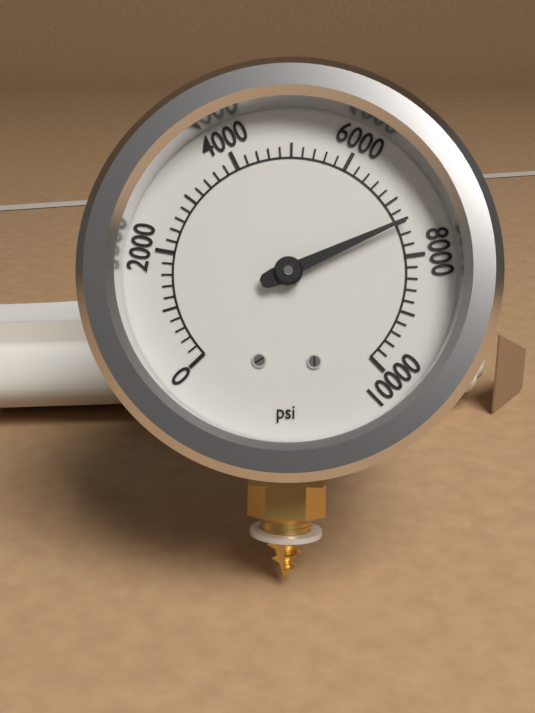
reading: 7400 psi
